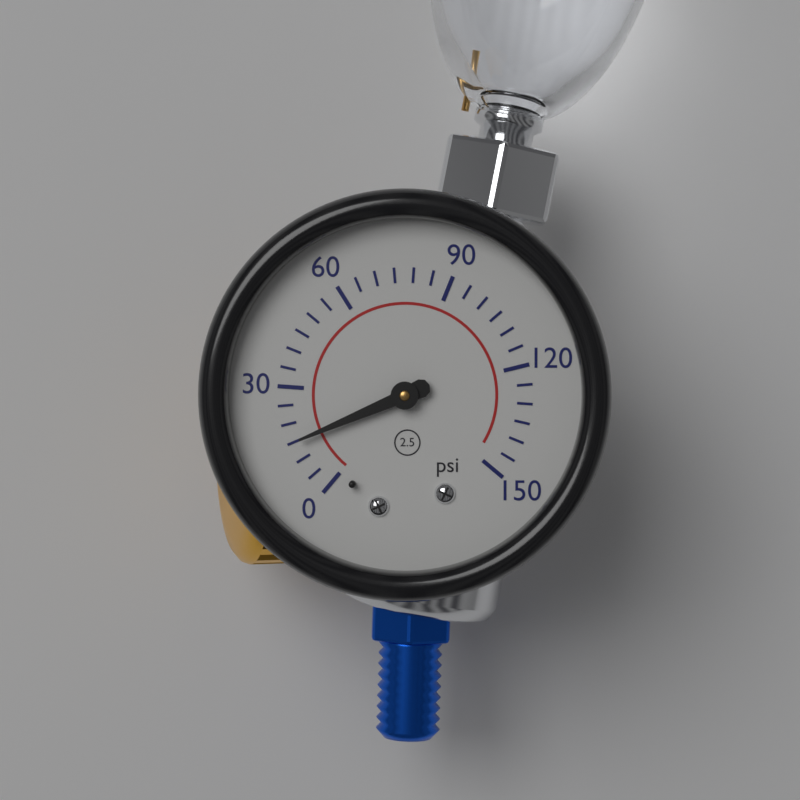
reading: 15 psi
